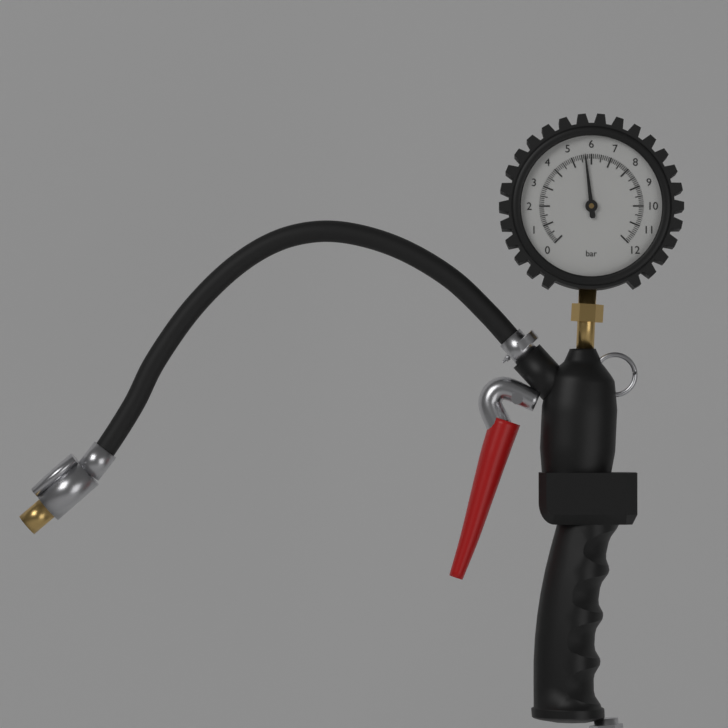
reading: 5.7 bar
